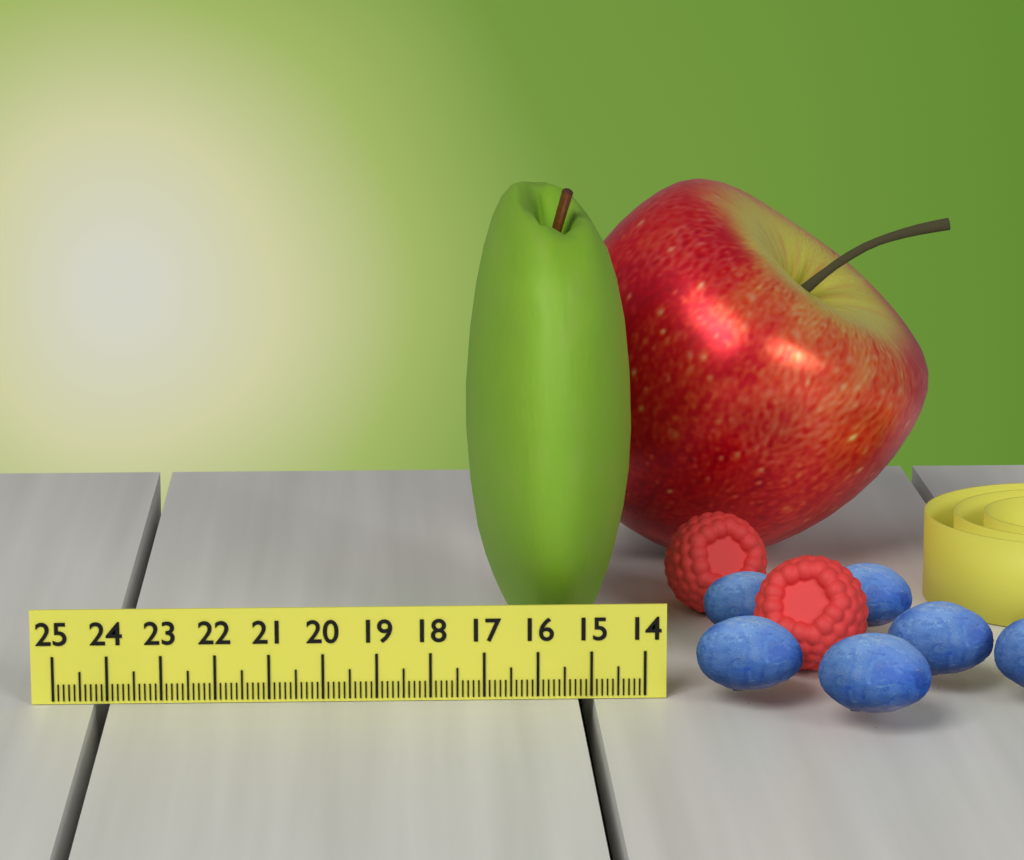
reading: 17.2 (no unit)
